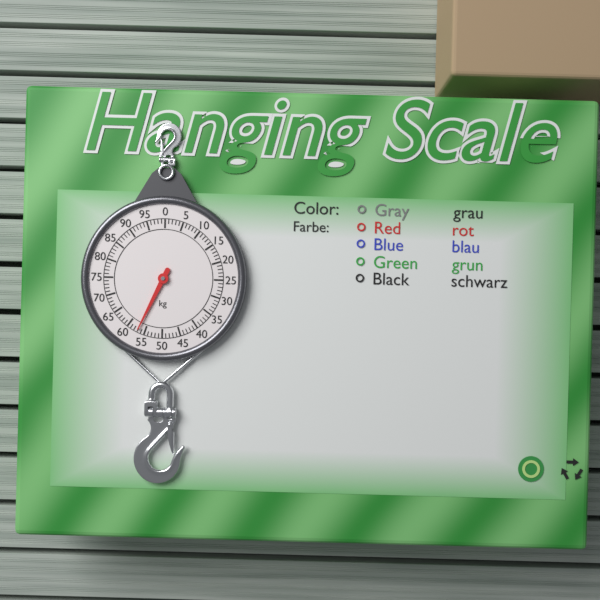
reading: 57 kg
